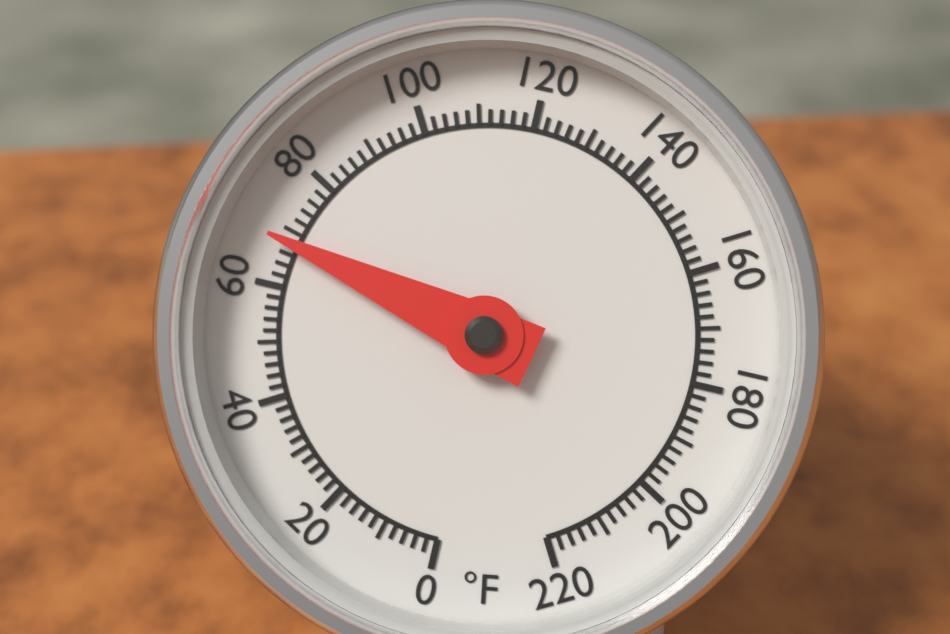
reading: 68 °F
